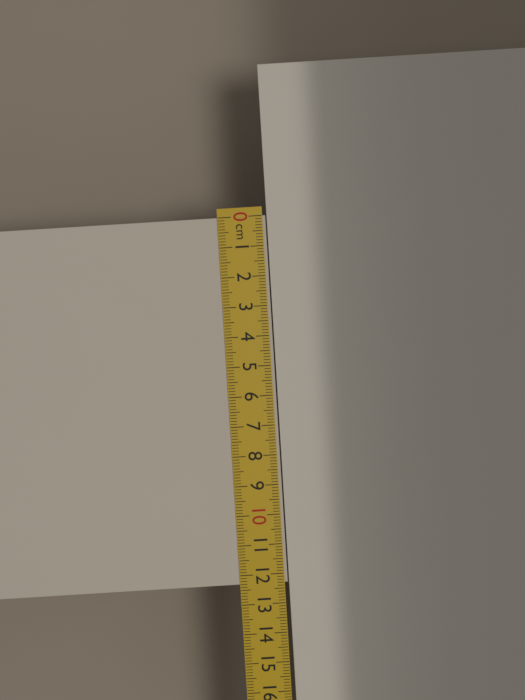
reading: 12.3 cm
